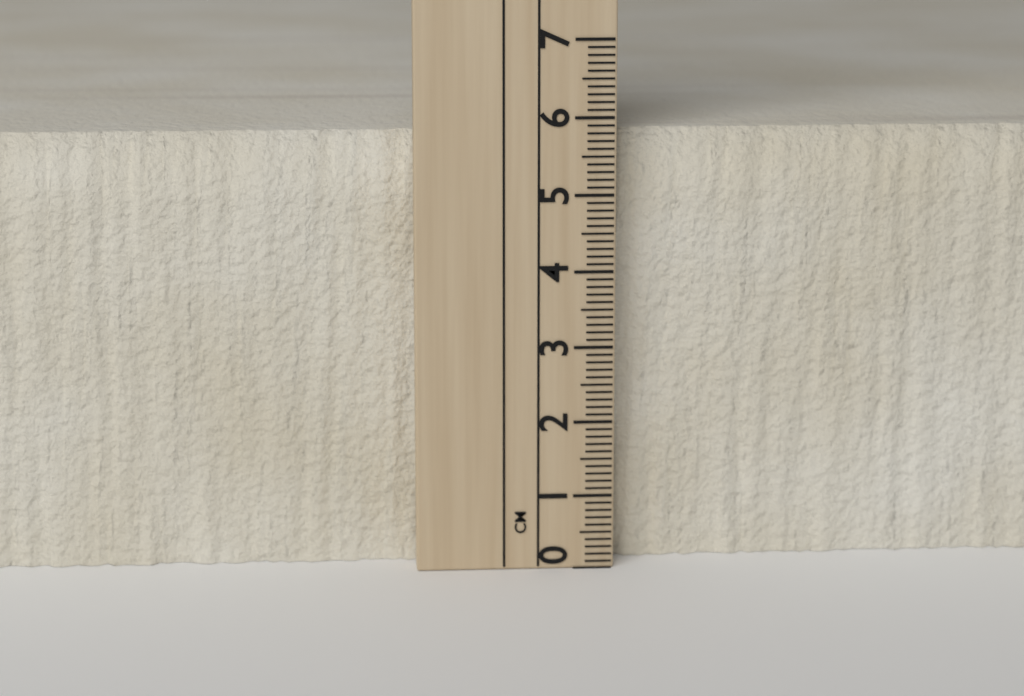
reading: 5.8 cm
